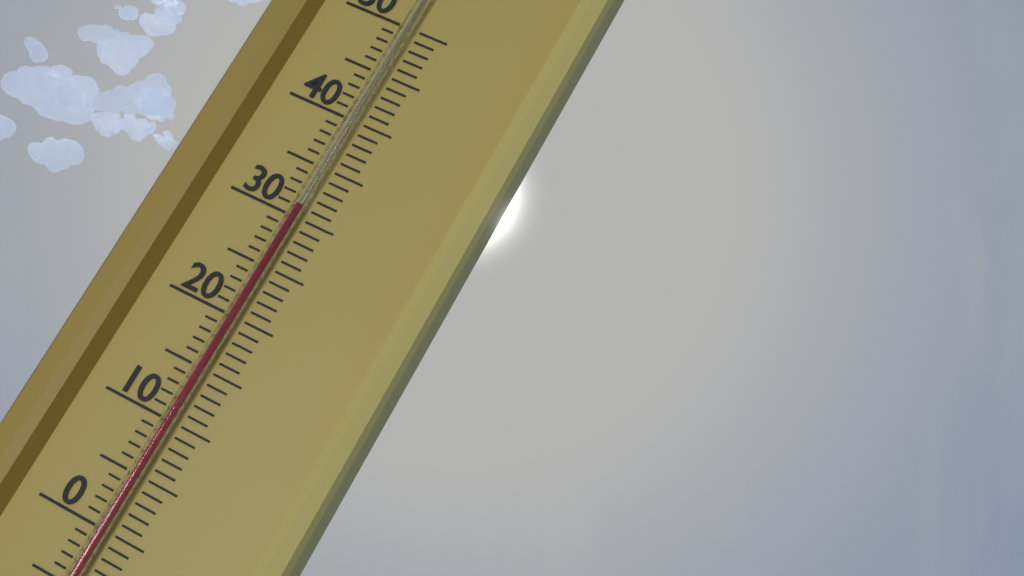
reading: 31 °C
